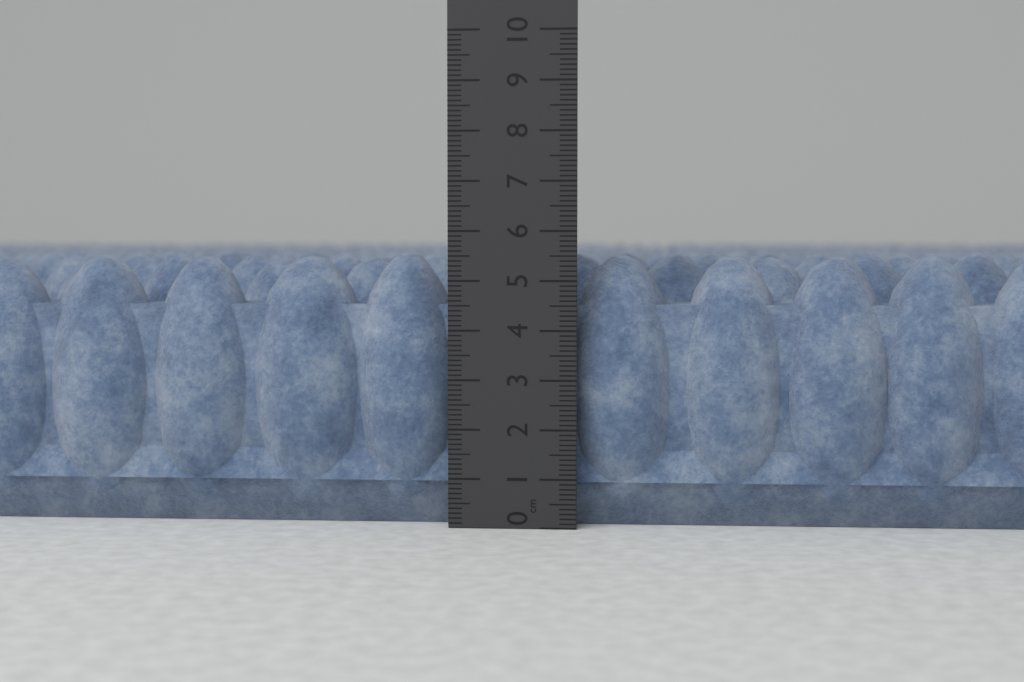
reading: 5.6 cm
